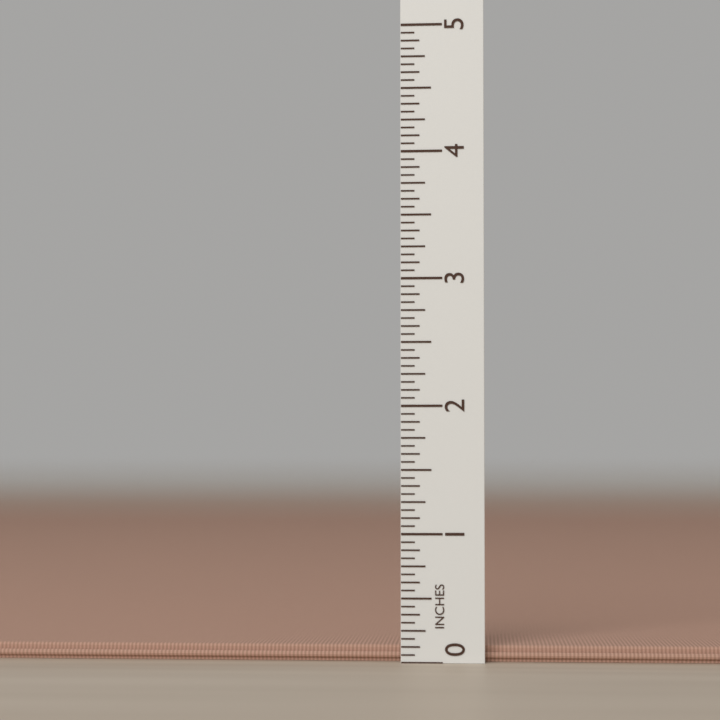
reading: 0.1250 in
